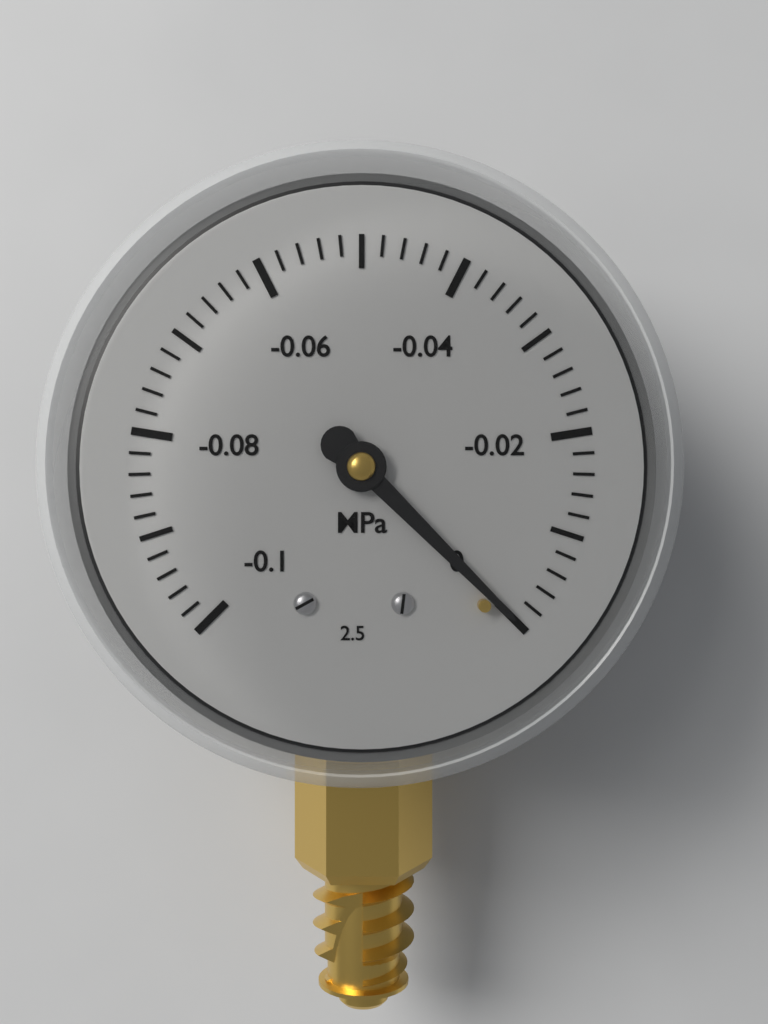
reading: 0.000 MPa
